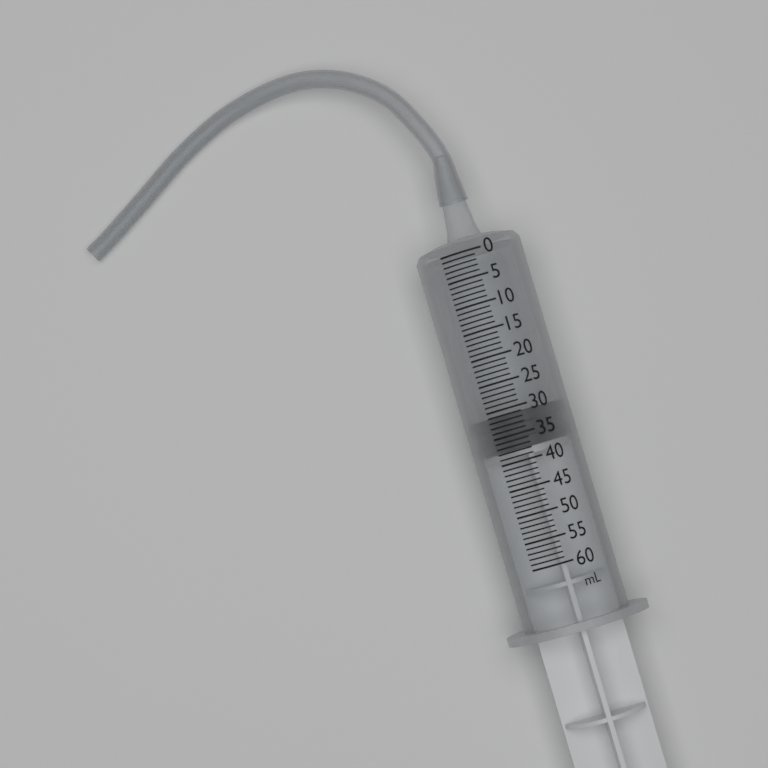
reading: 31 ml
